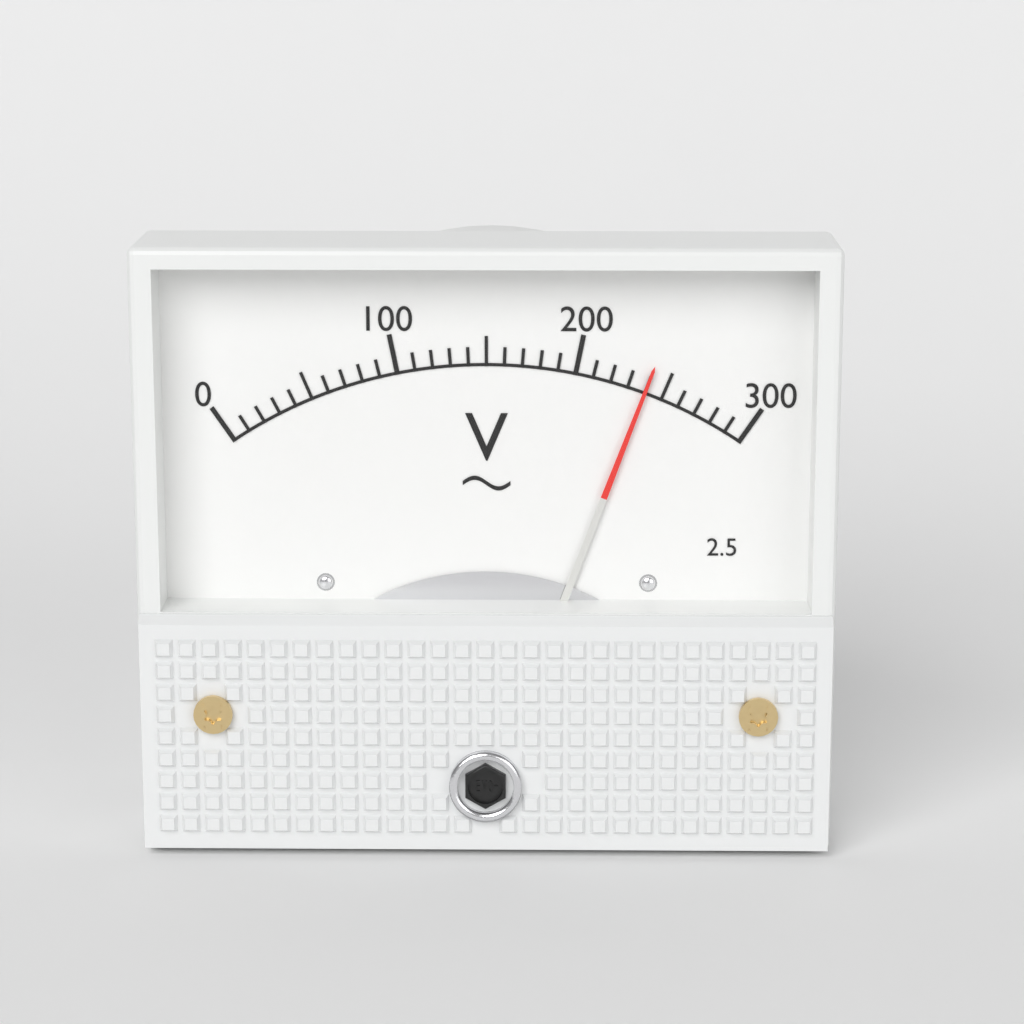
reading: 240 V
